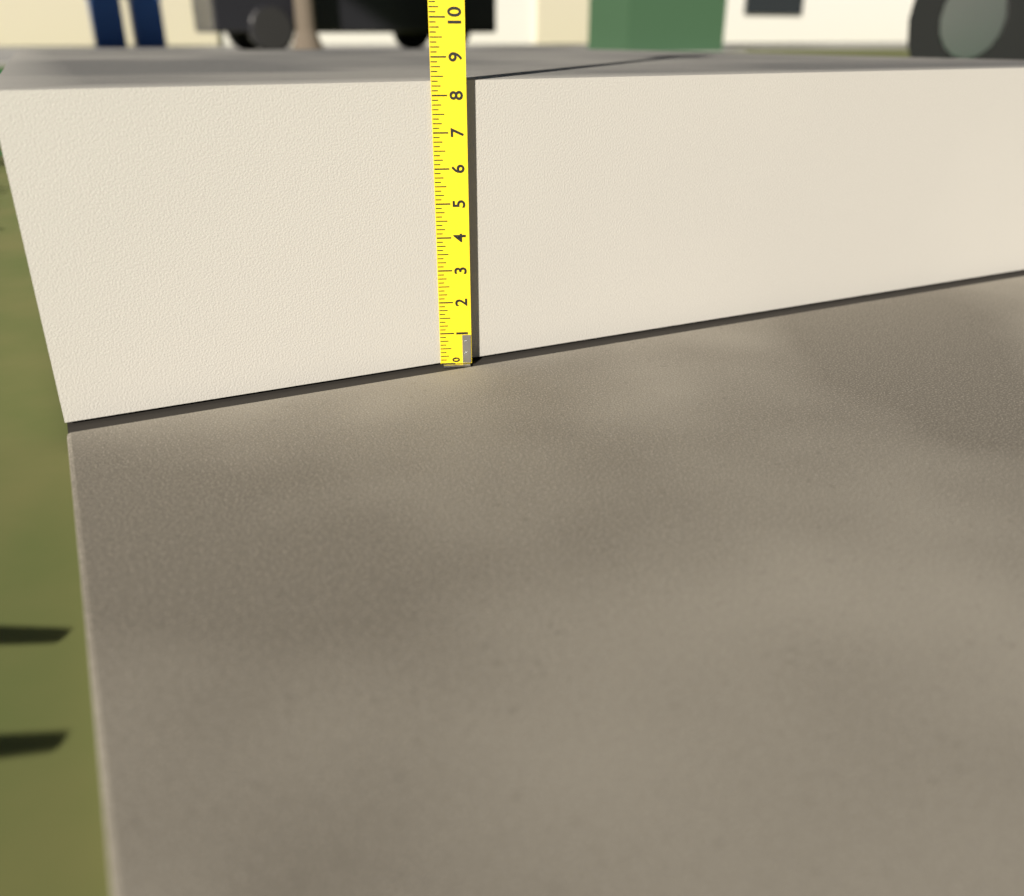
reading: 8.375 (no unit)
